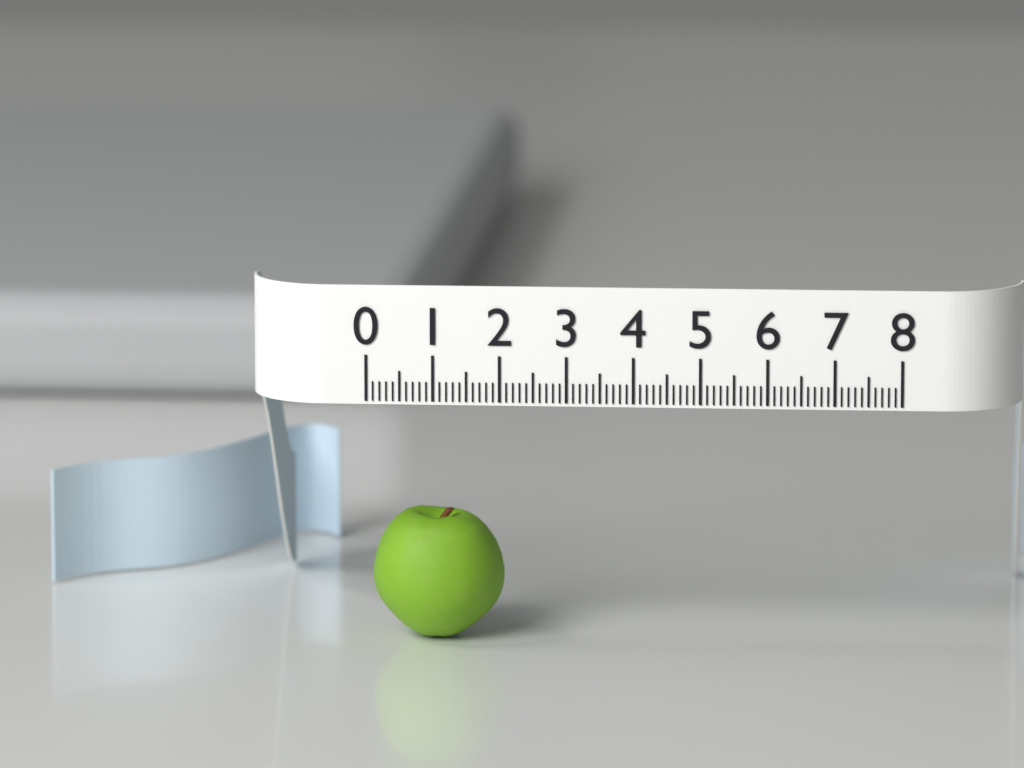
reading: 2.0 (no unit)
